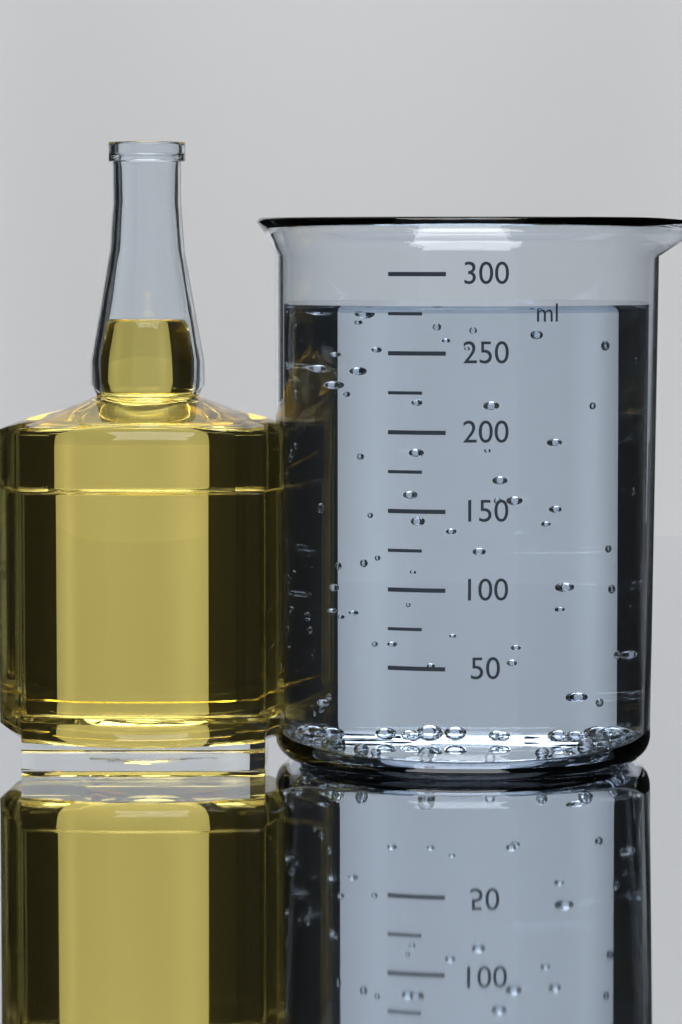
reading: 280 ml
